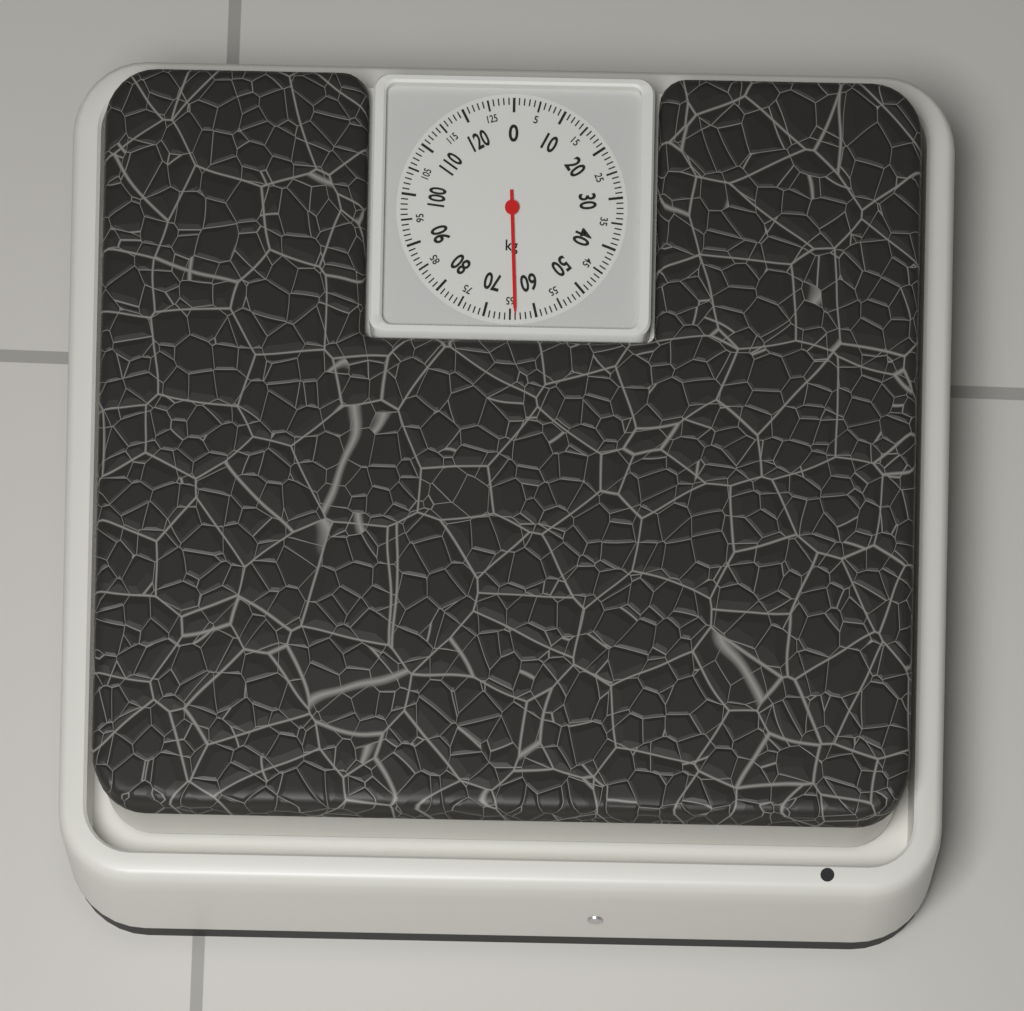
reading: 64 kg
